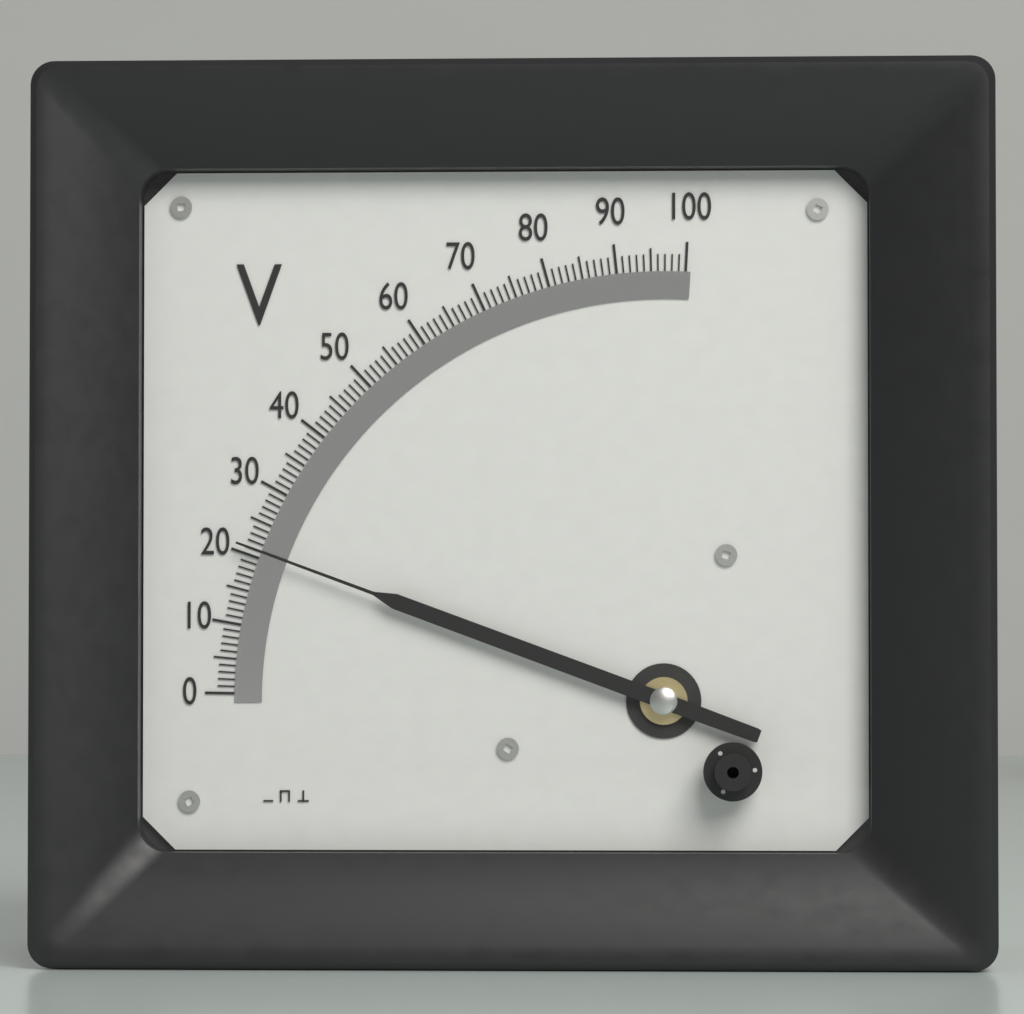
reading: 21 V
